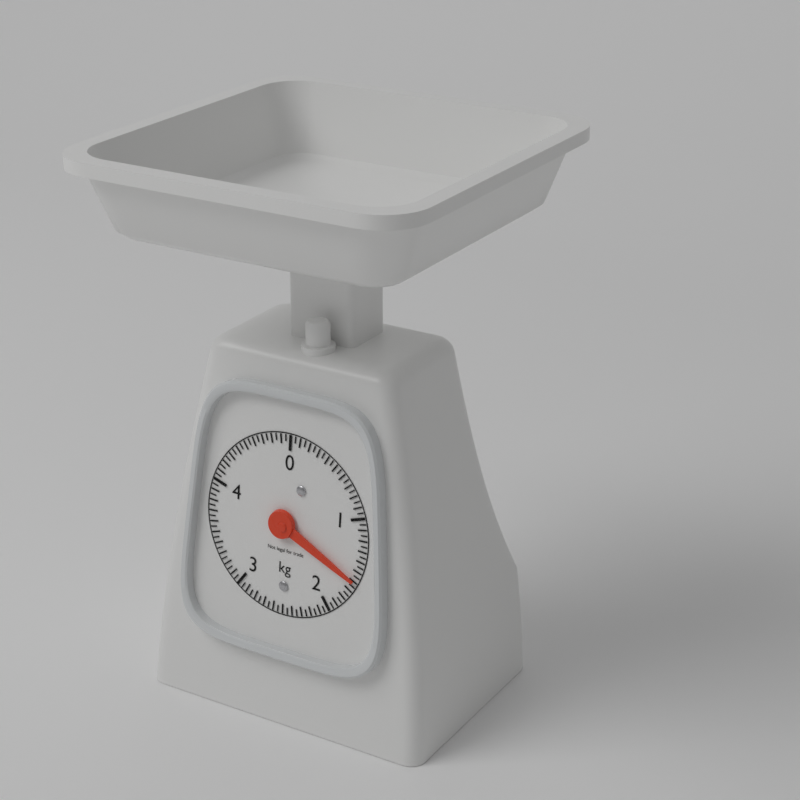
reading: 1.60 kg
